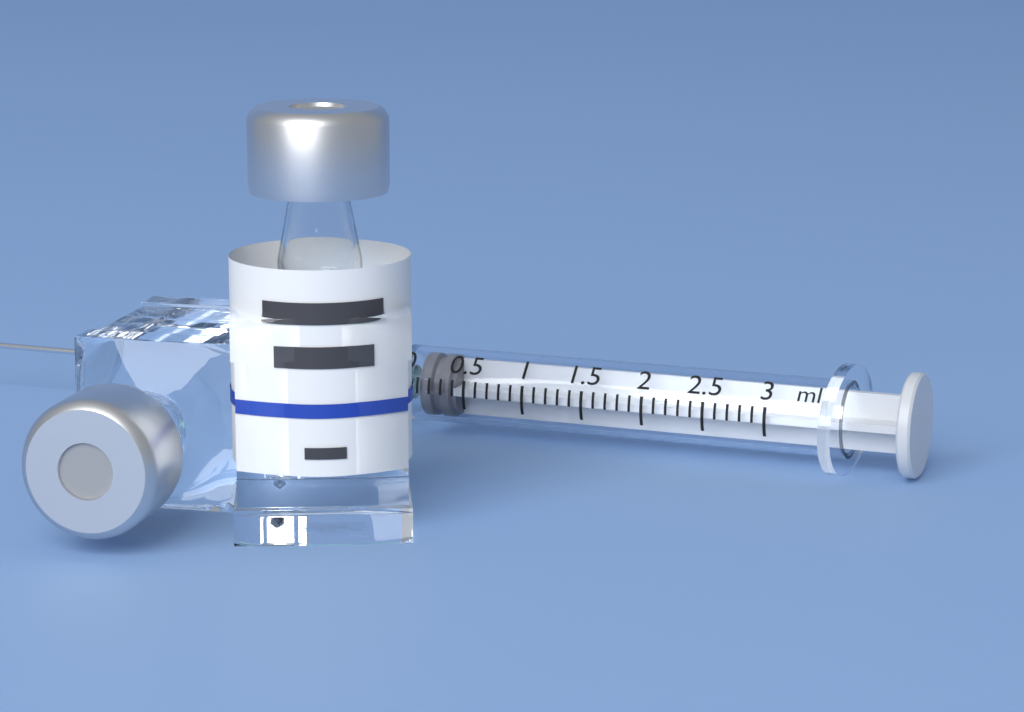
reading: 0.1 ml
